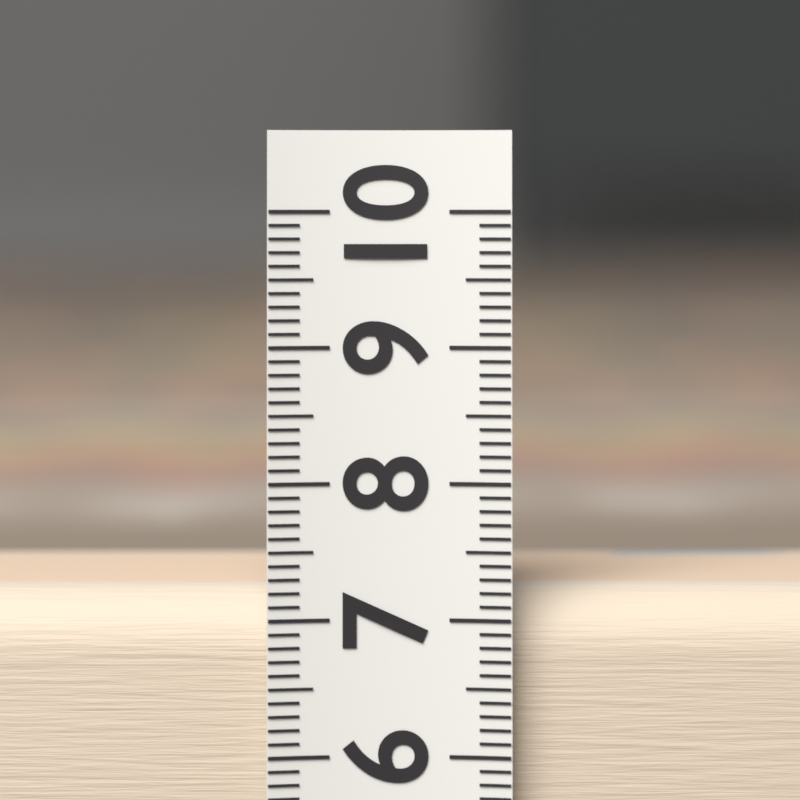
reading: 7.2 (no unit)
